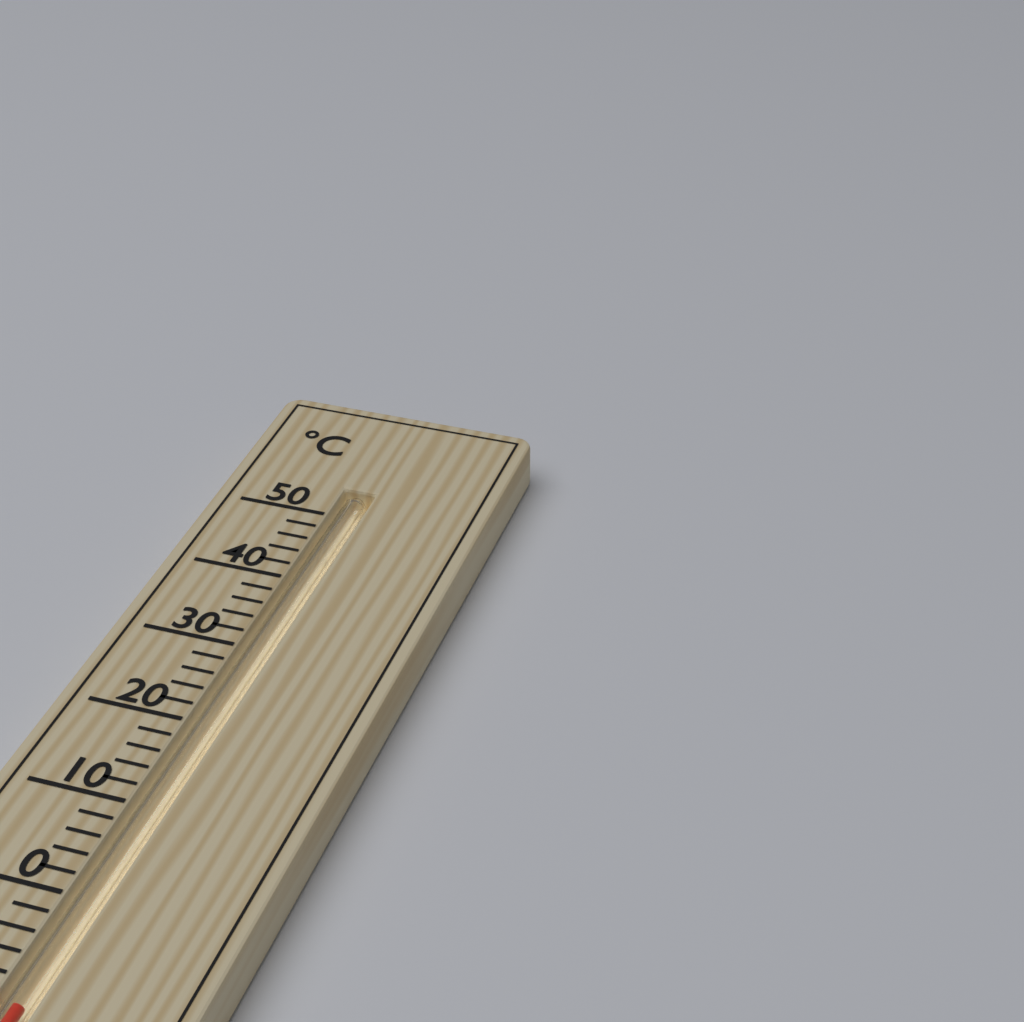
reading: -10 °C
